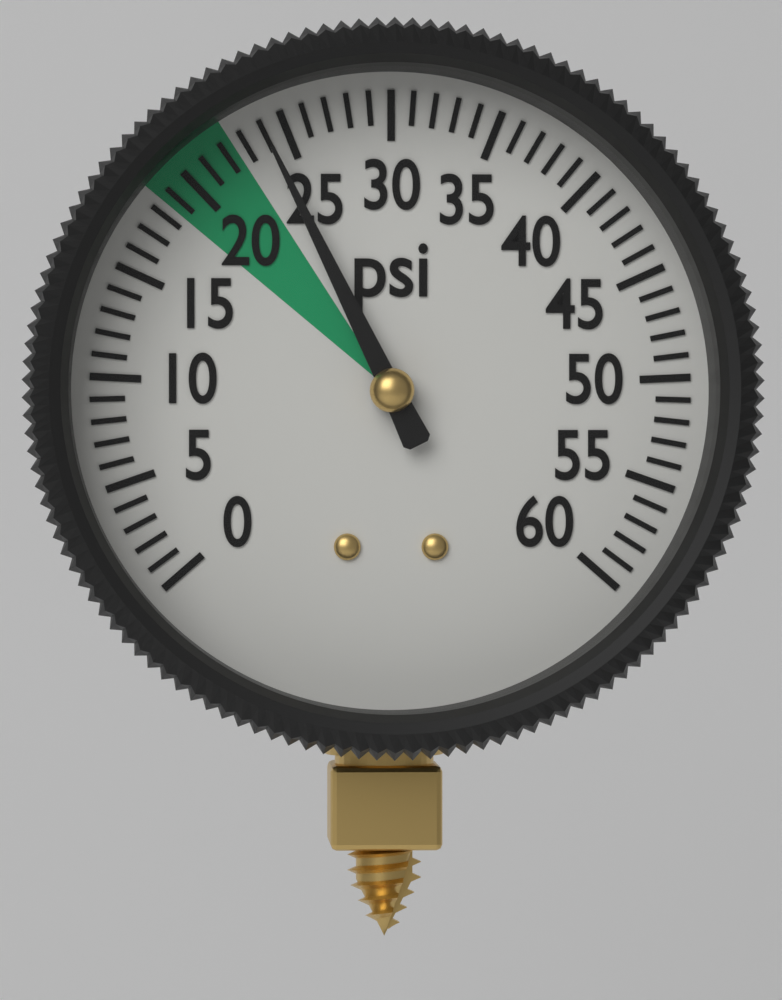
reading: 24 psi
